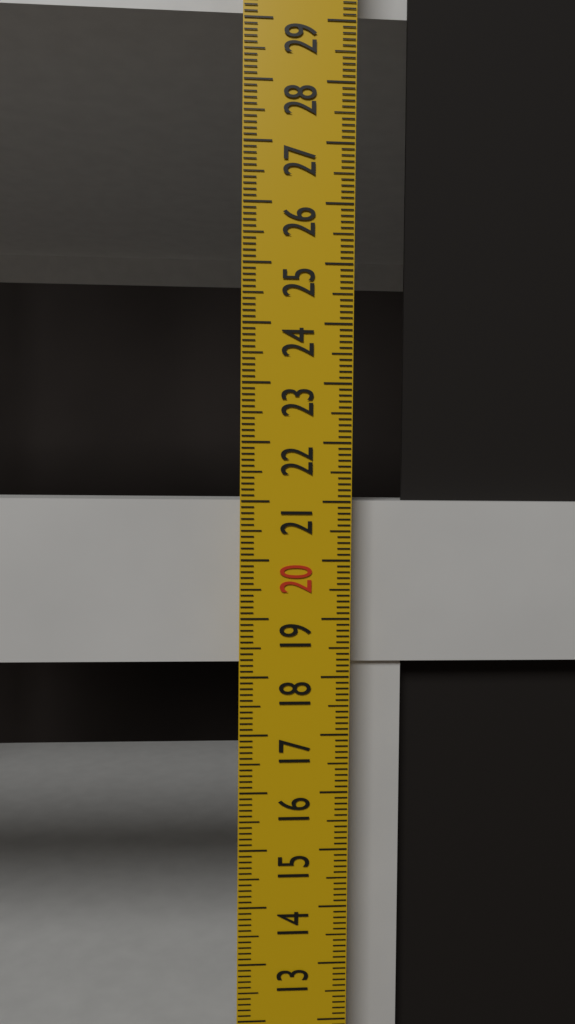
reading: 21.0 cm
